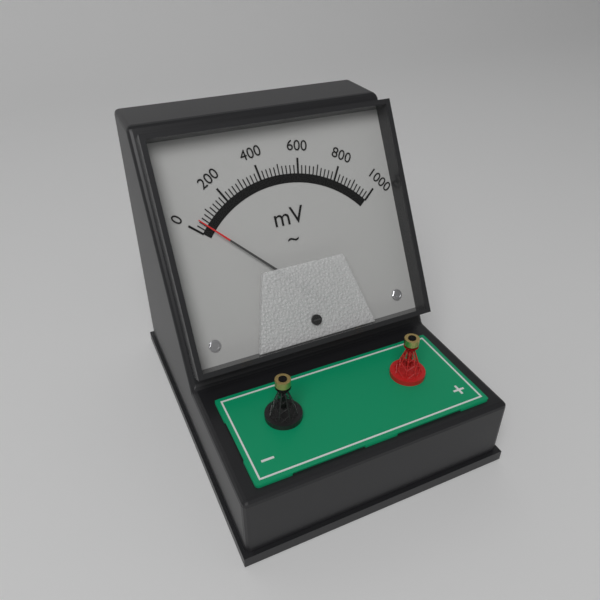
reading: 40 mV
